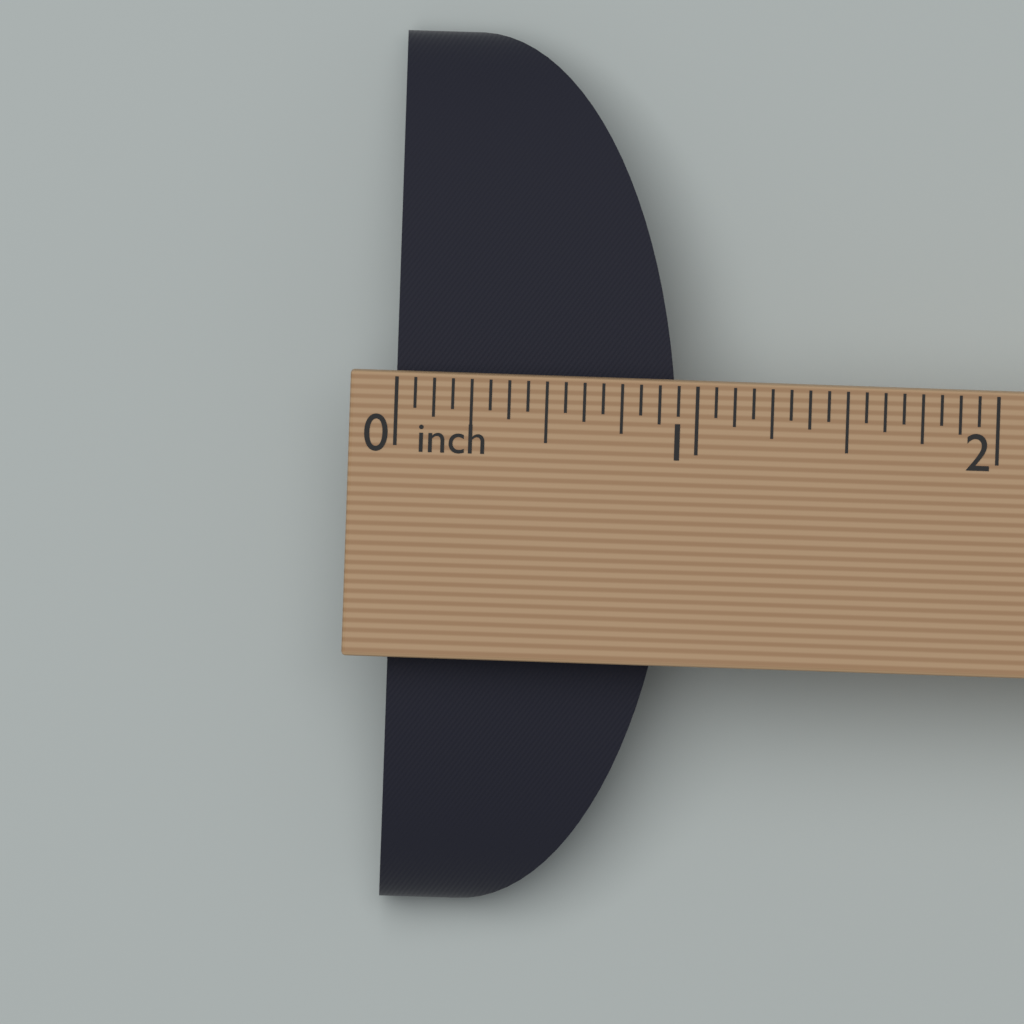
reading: 0.9375 in
